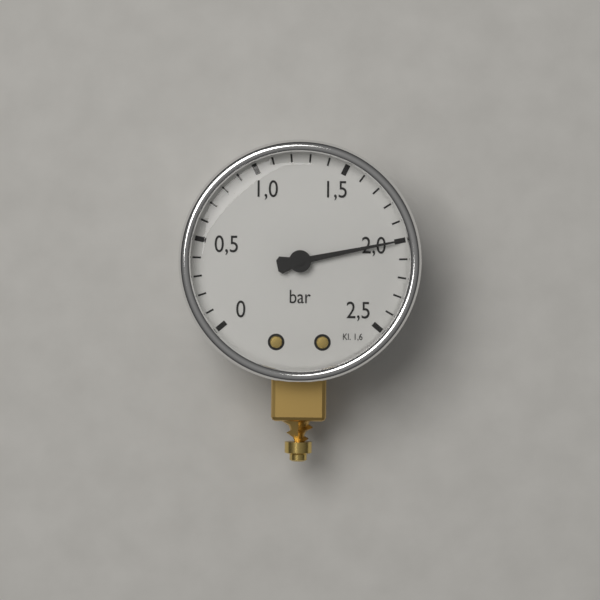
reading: 2.0 bar
